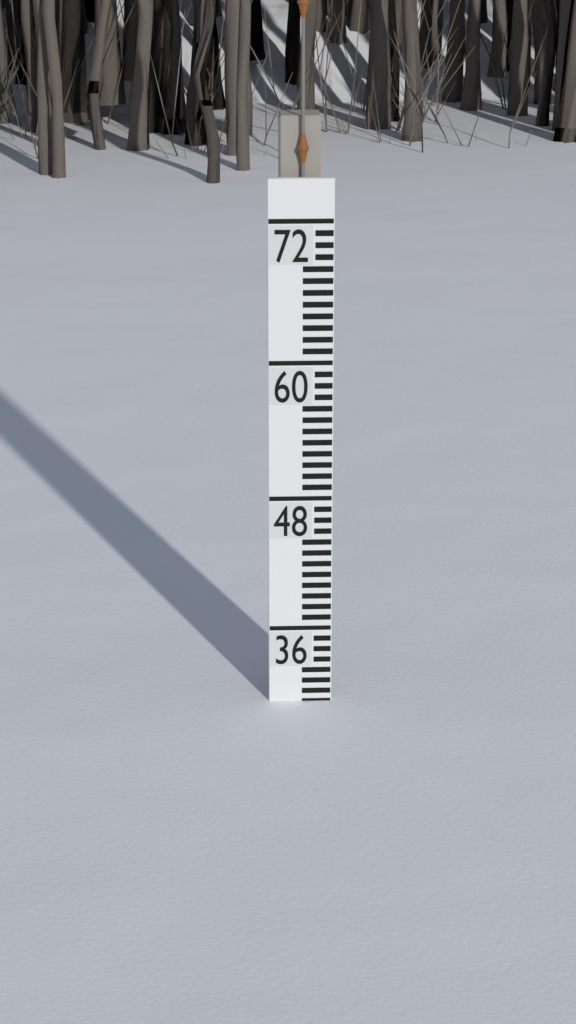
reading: 29 (no unit)
